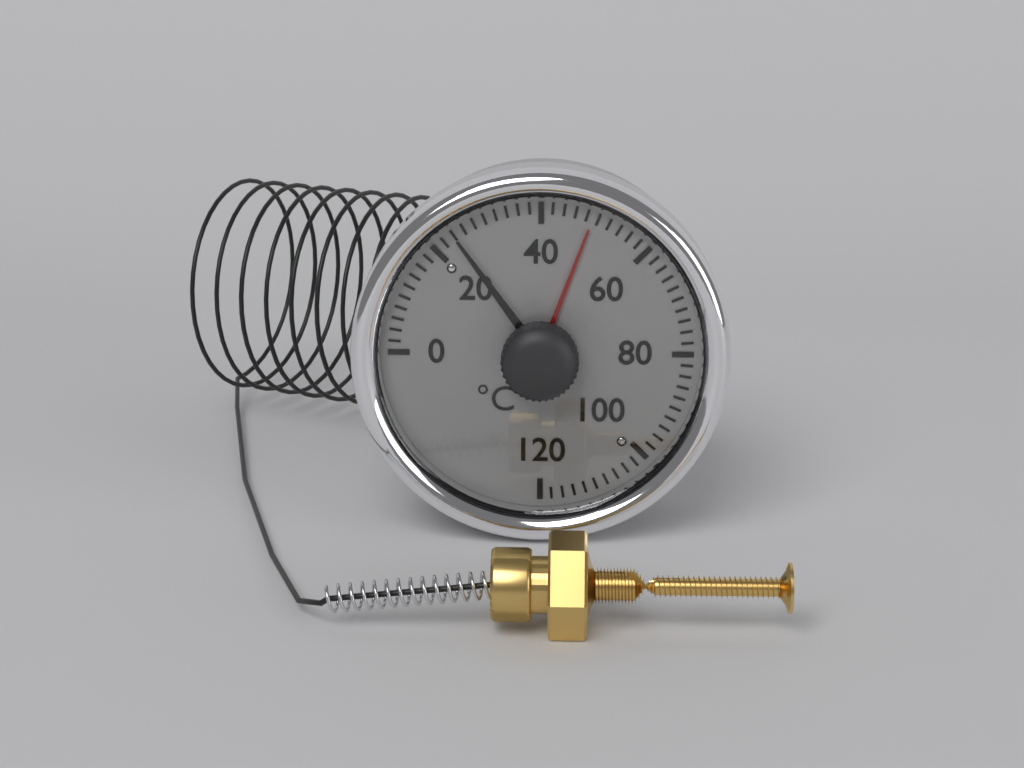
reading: 24 °C
